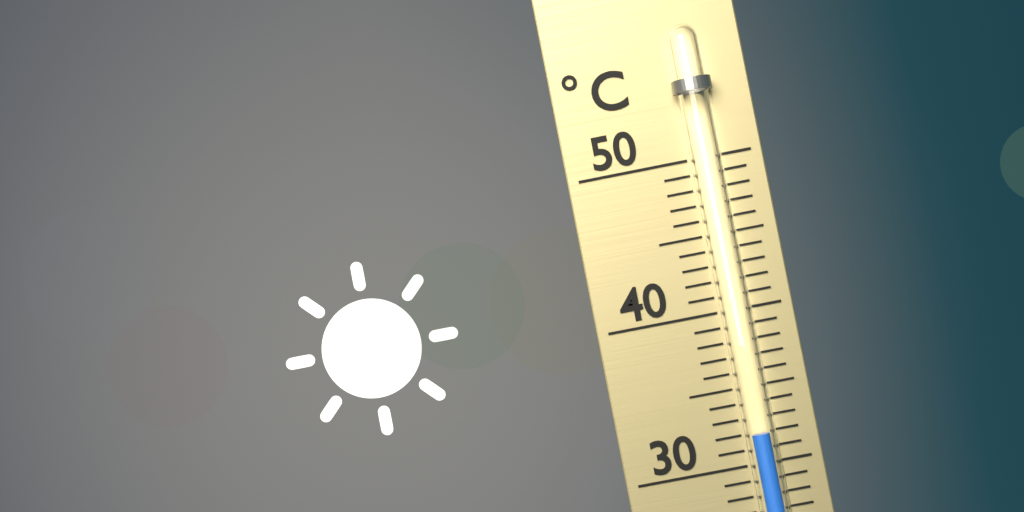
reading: 32 °C
